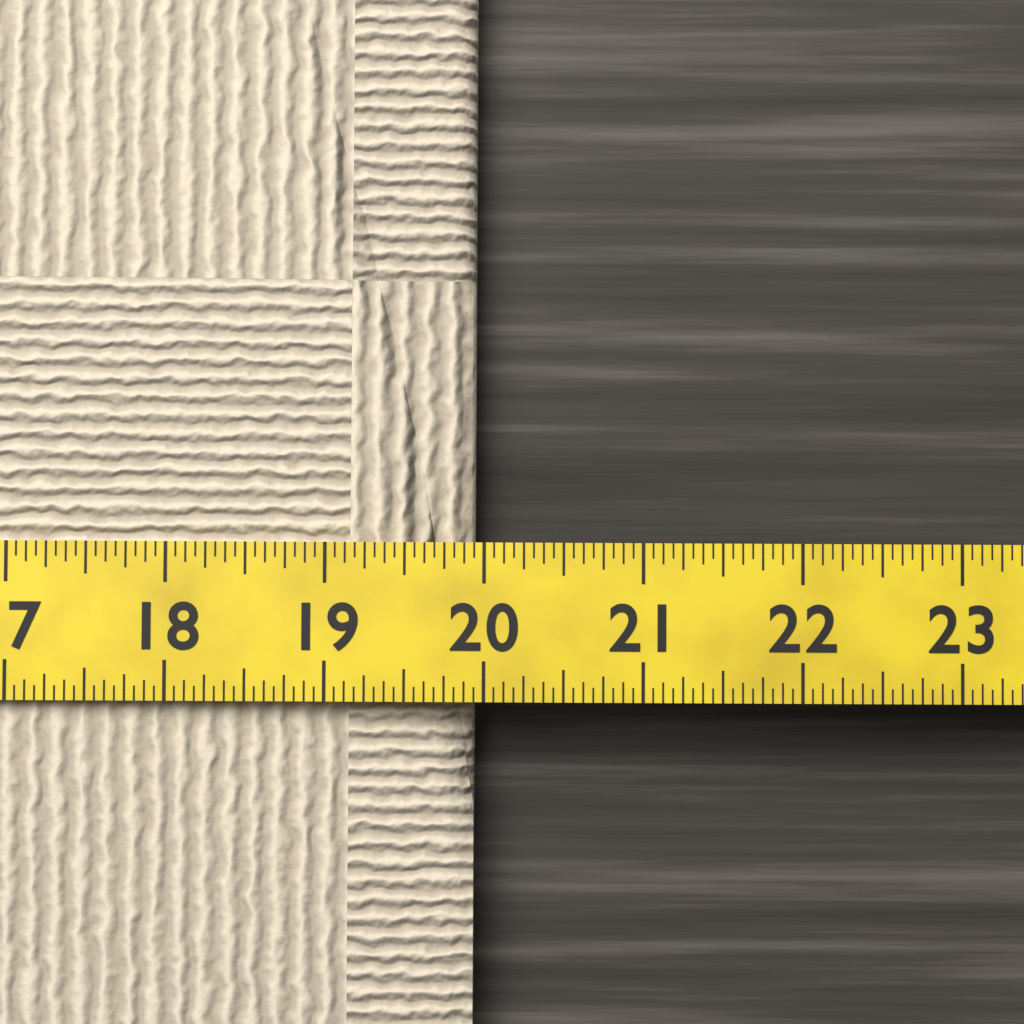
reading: 19.9375 (no unit)
